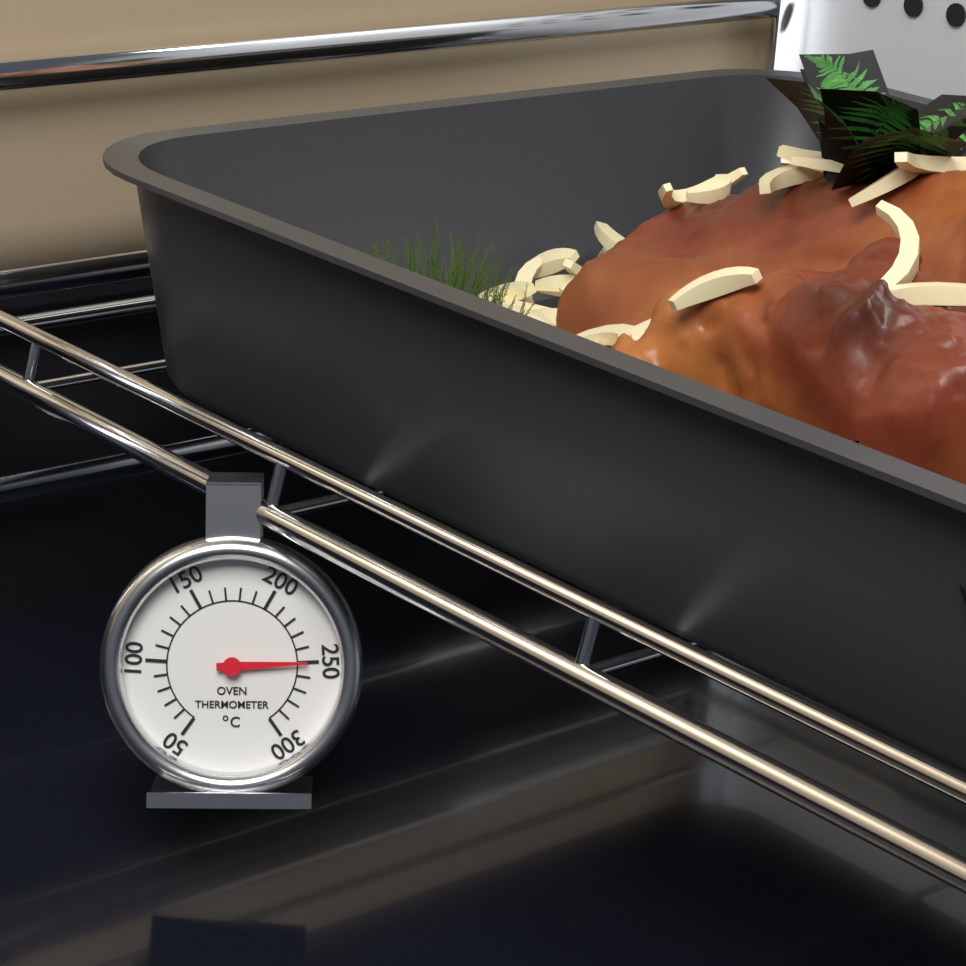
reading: 250 °C
